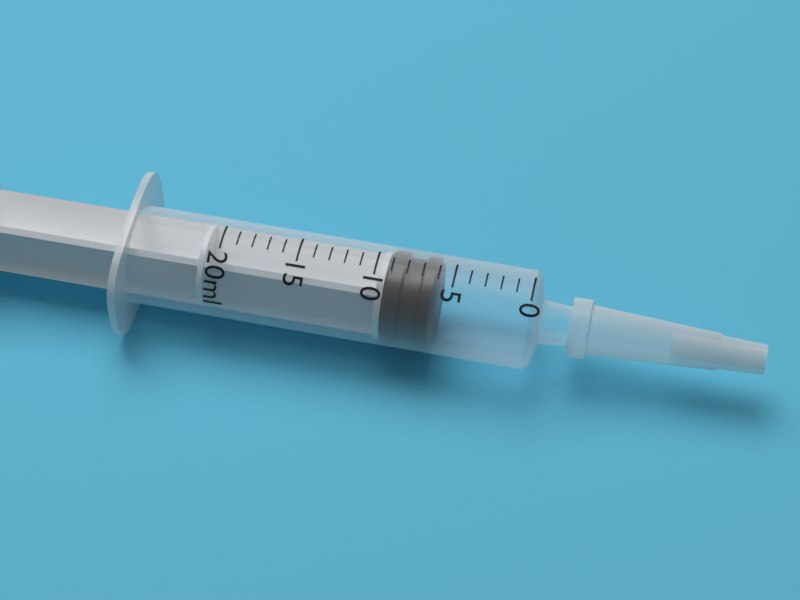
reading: 6 ml
